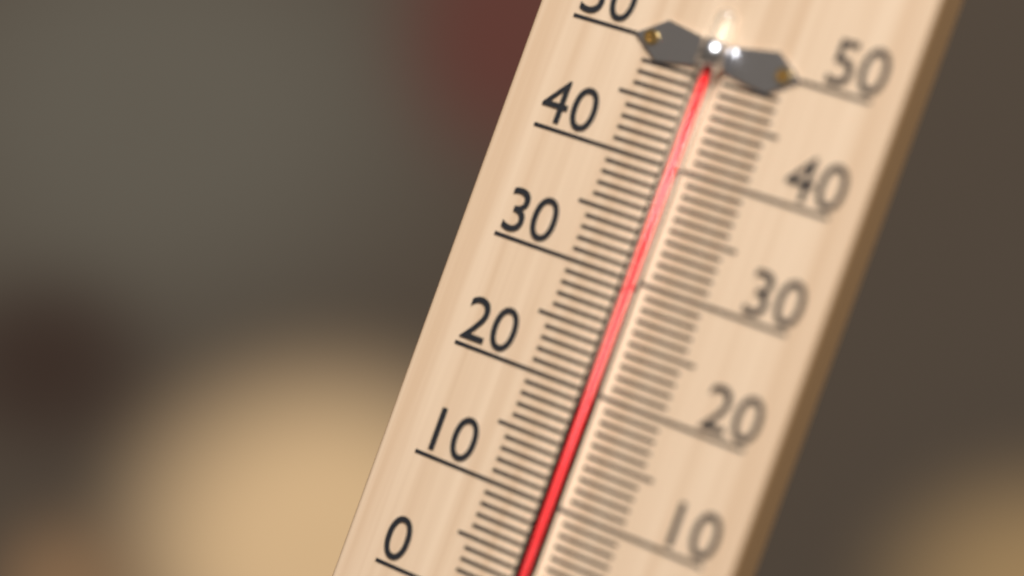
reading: 49 °C
